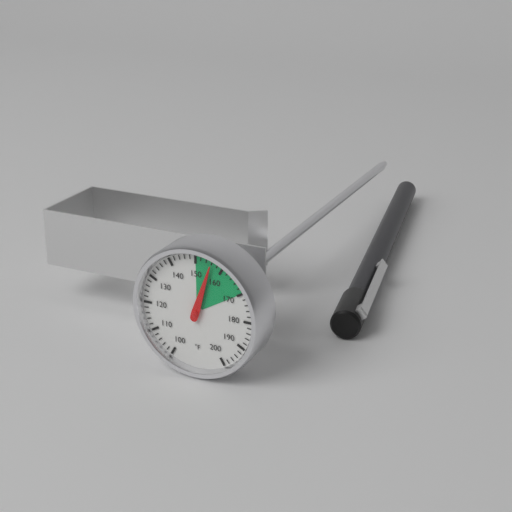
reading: 156 °F
